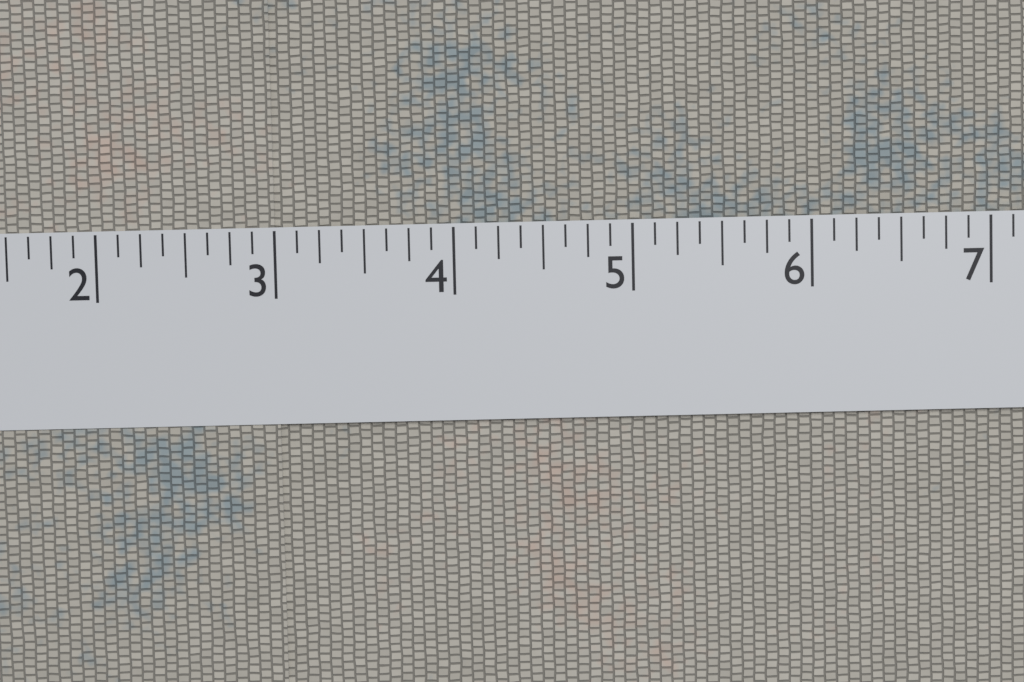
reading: 3.000 in
